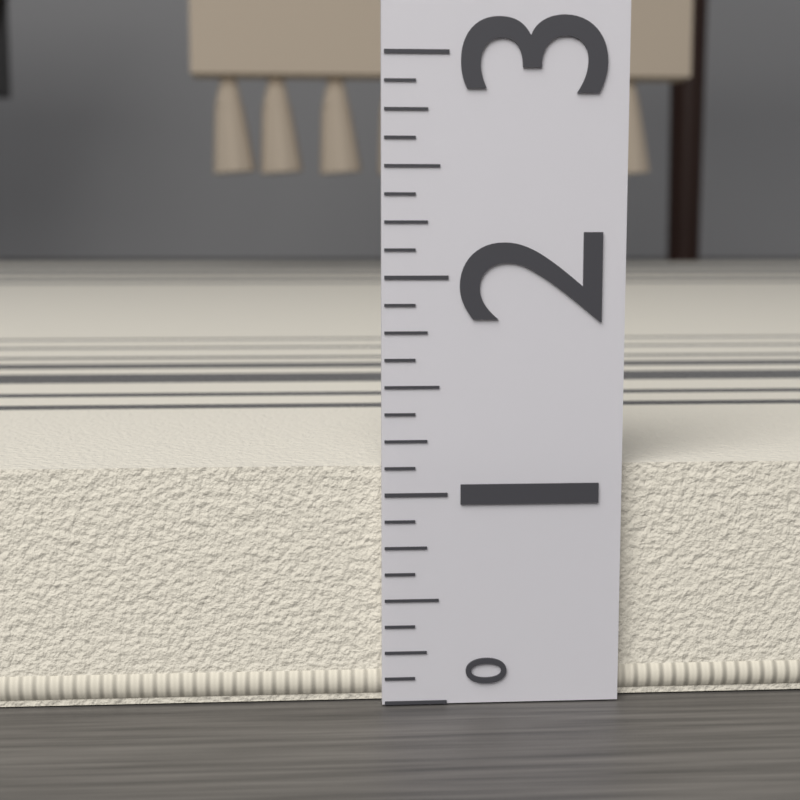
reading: 1.125 (no unit)
